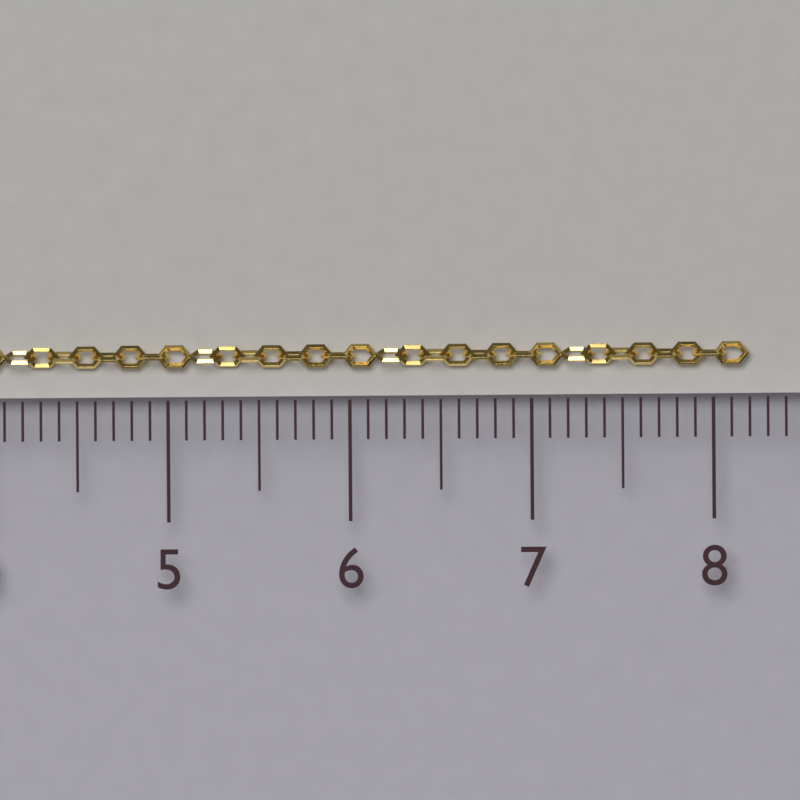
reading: 8.2 cm
